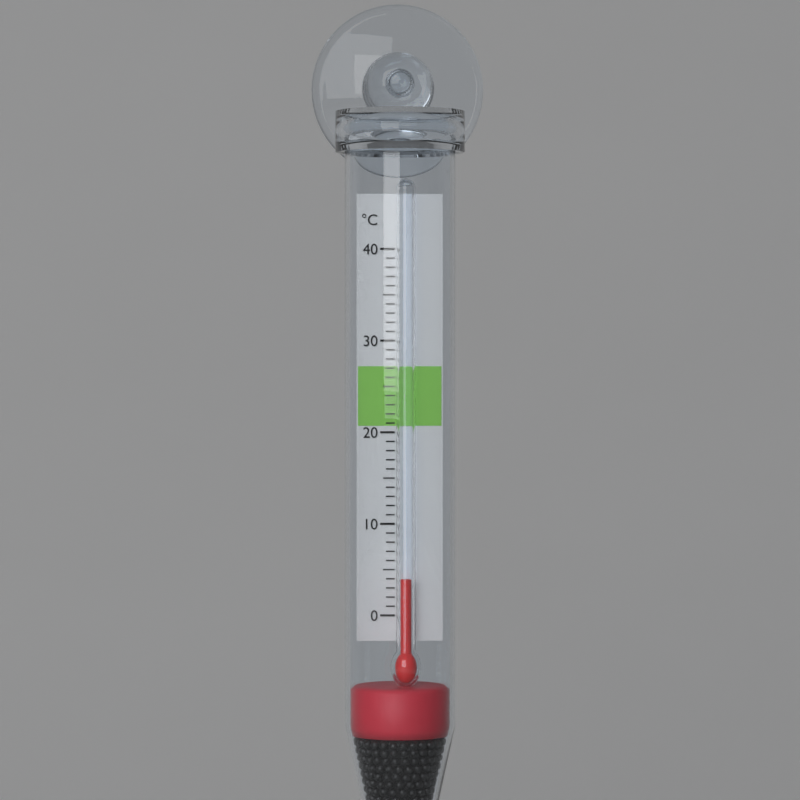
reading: 4 °C
